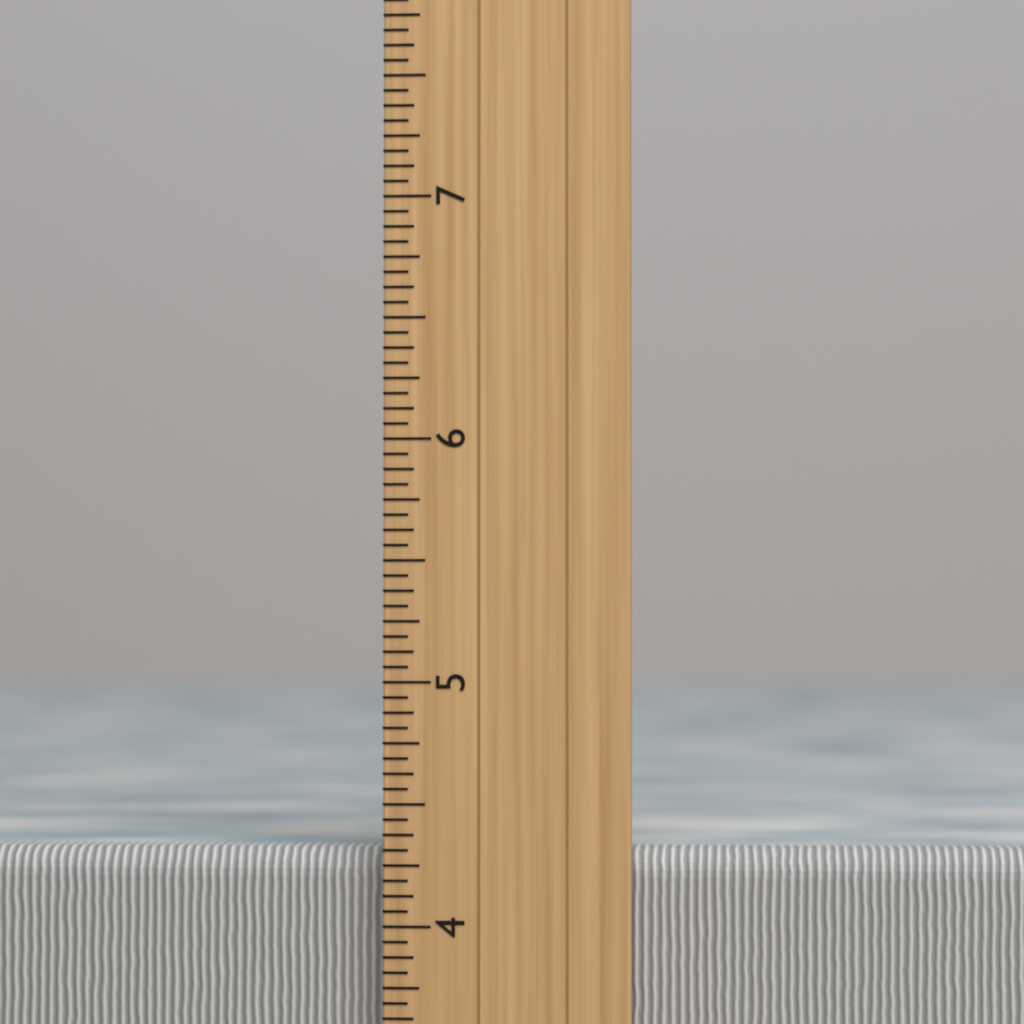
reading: 4.3125 inch
